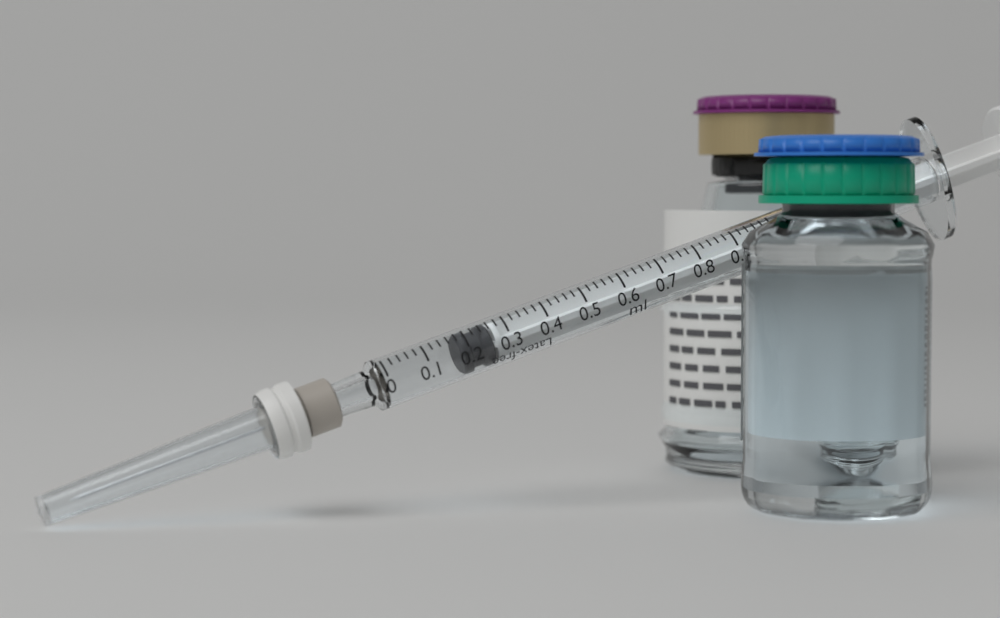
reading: 0.18 ml
